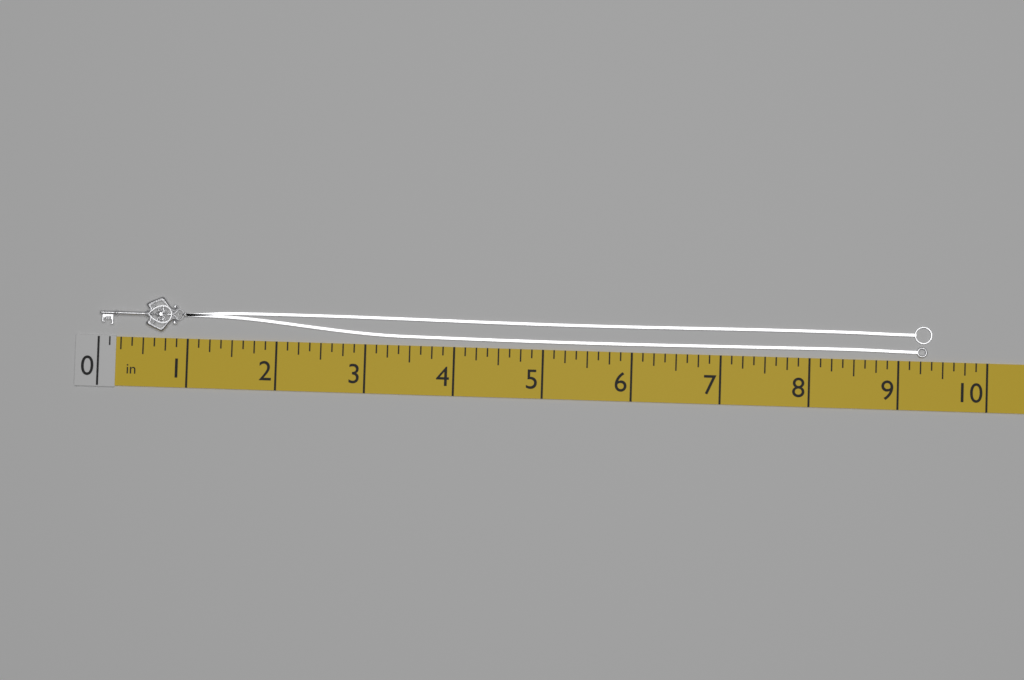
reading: 9.375 in
